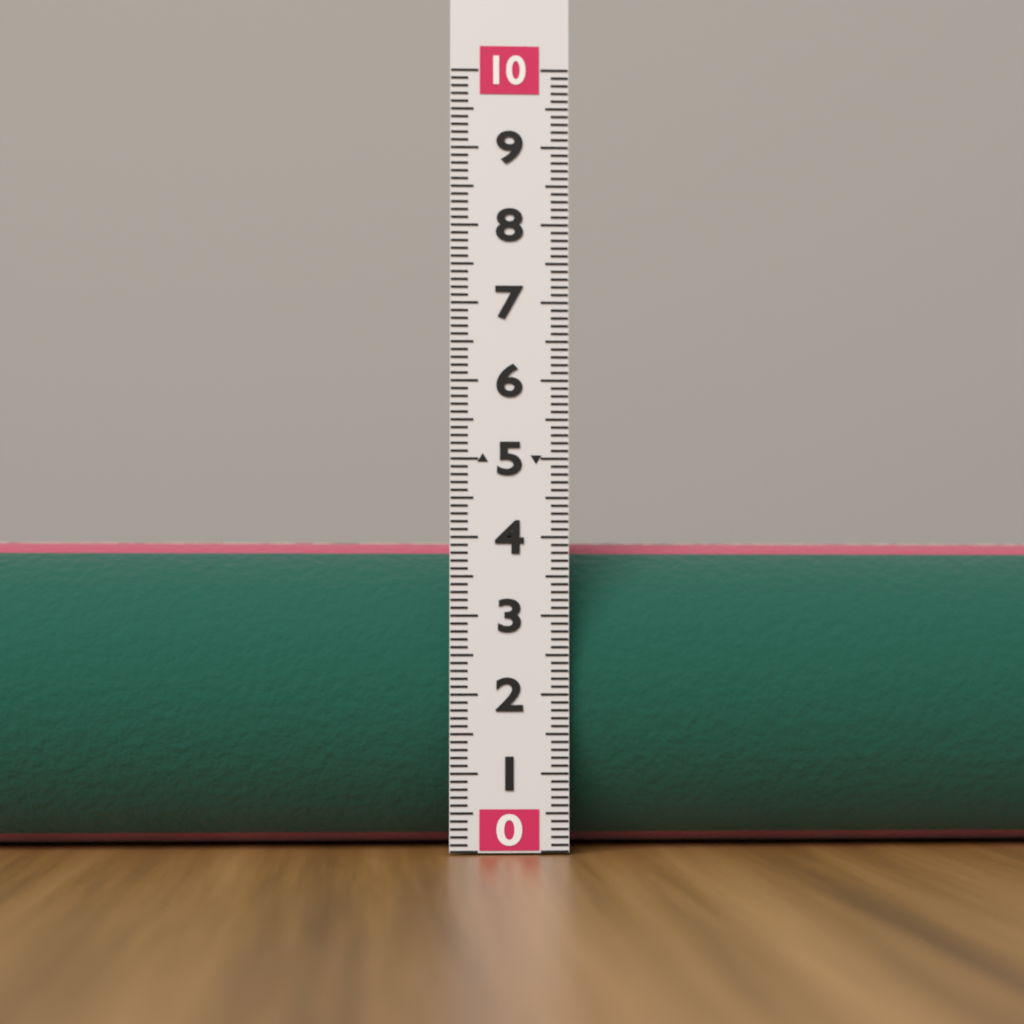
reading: 4.0 (no unit)
